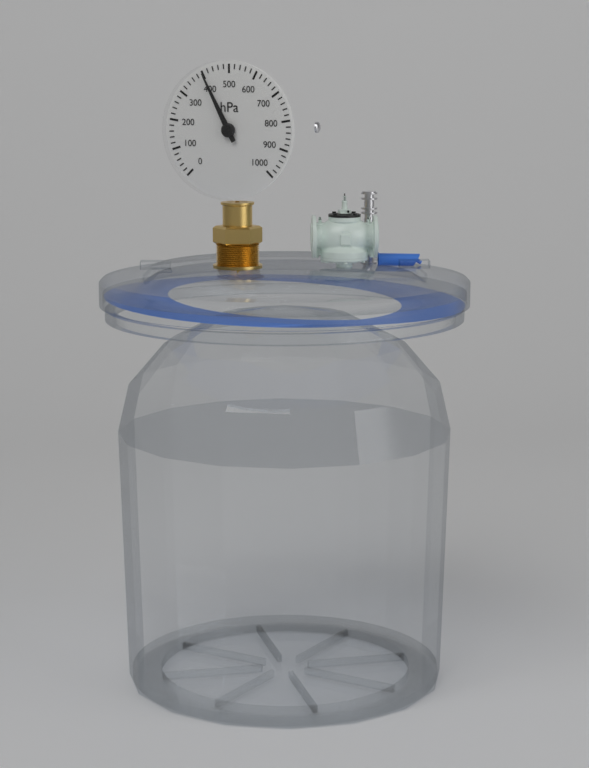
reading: 400 hPa
